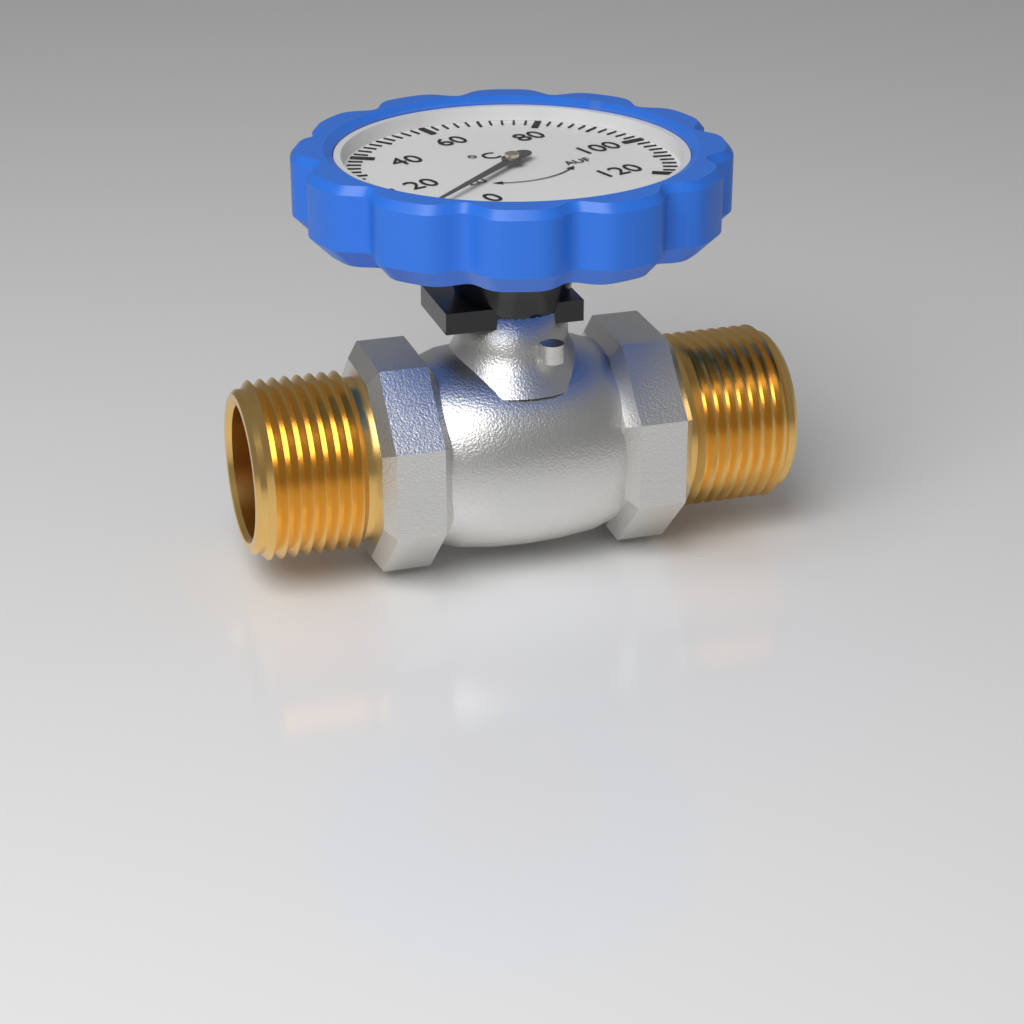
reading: 8 °C
